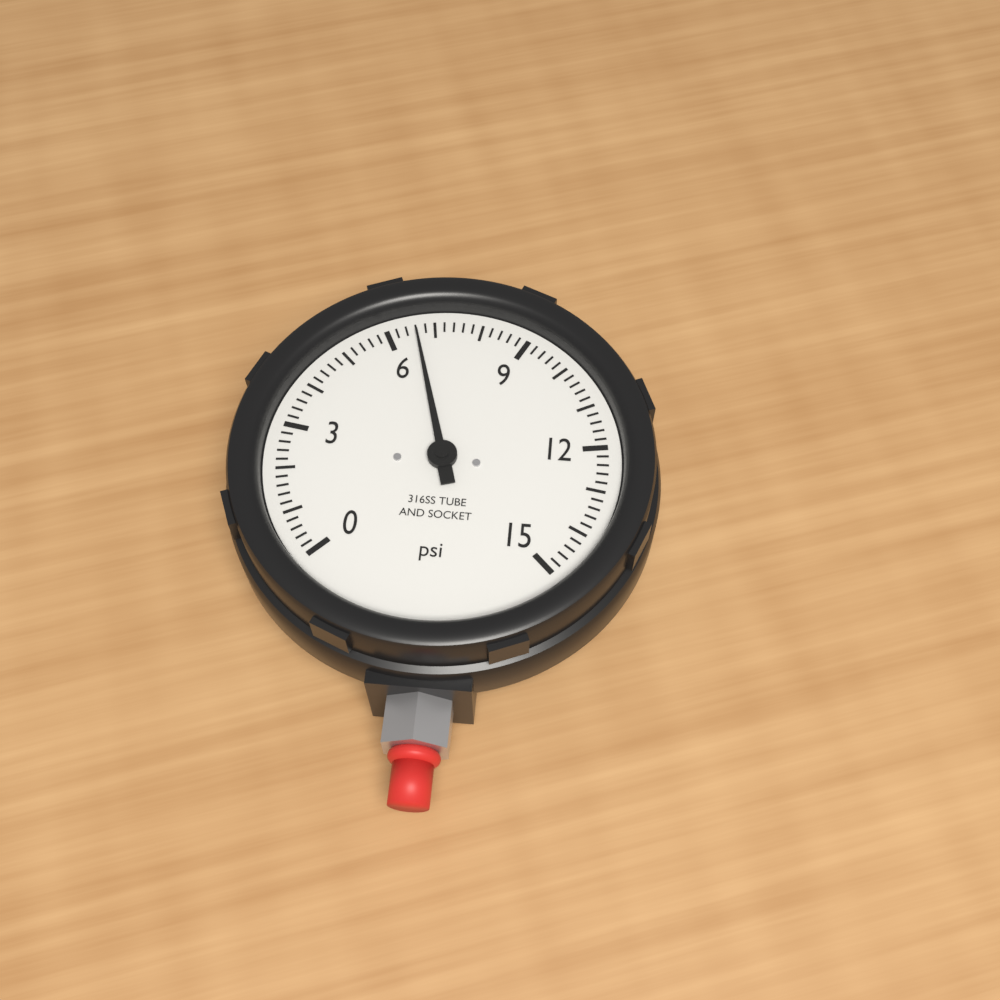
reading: 6.6 psi
